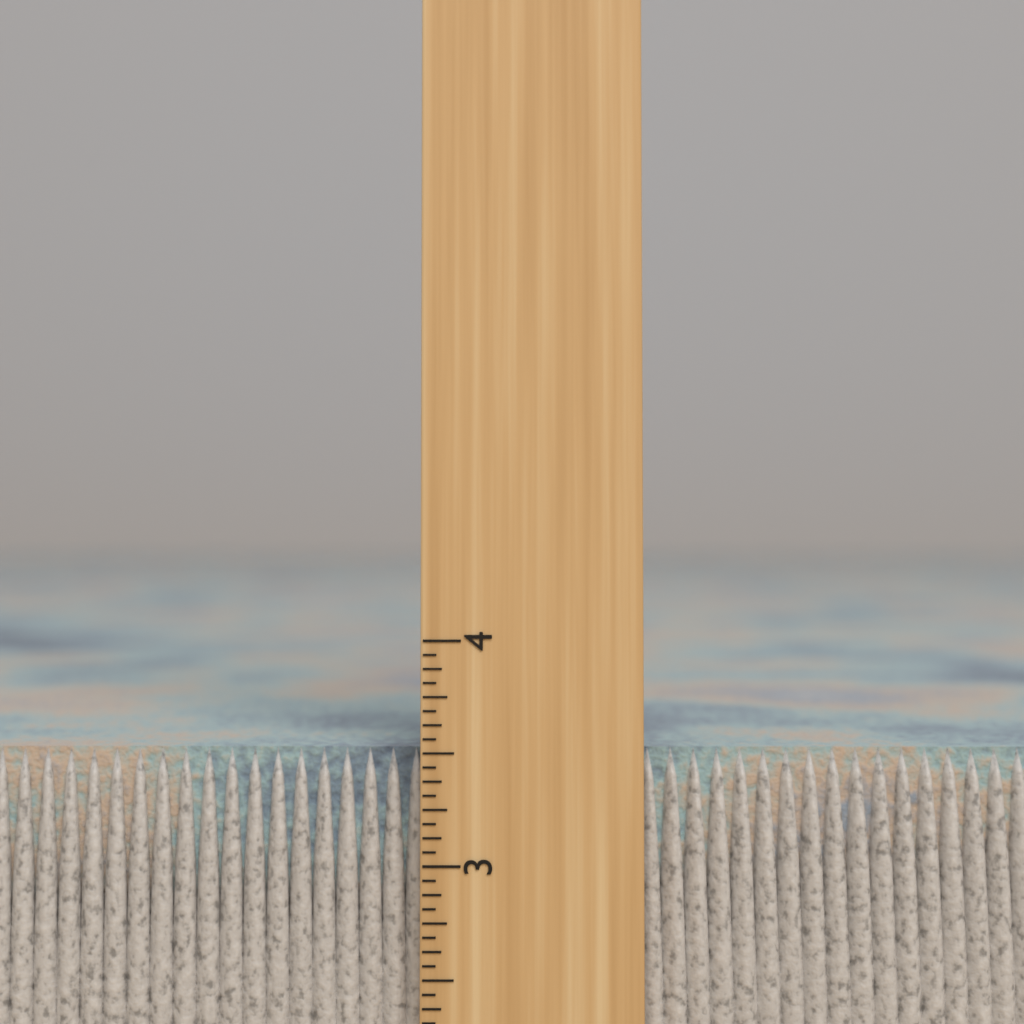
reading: 3.5000 inch
